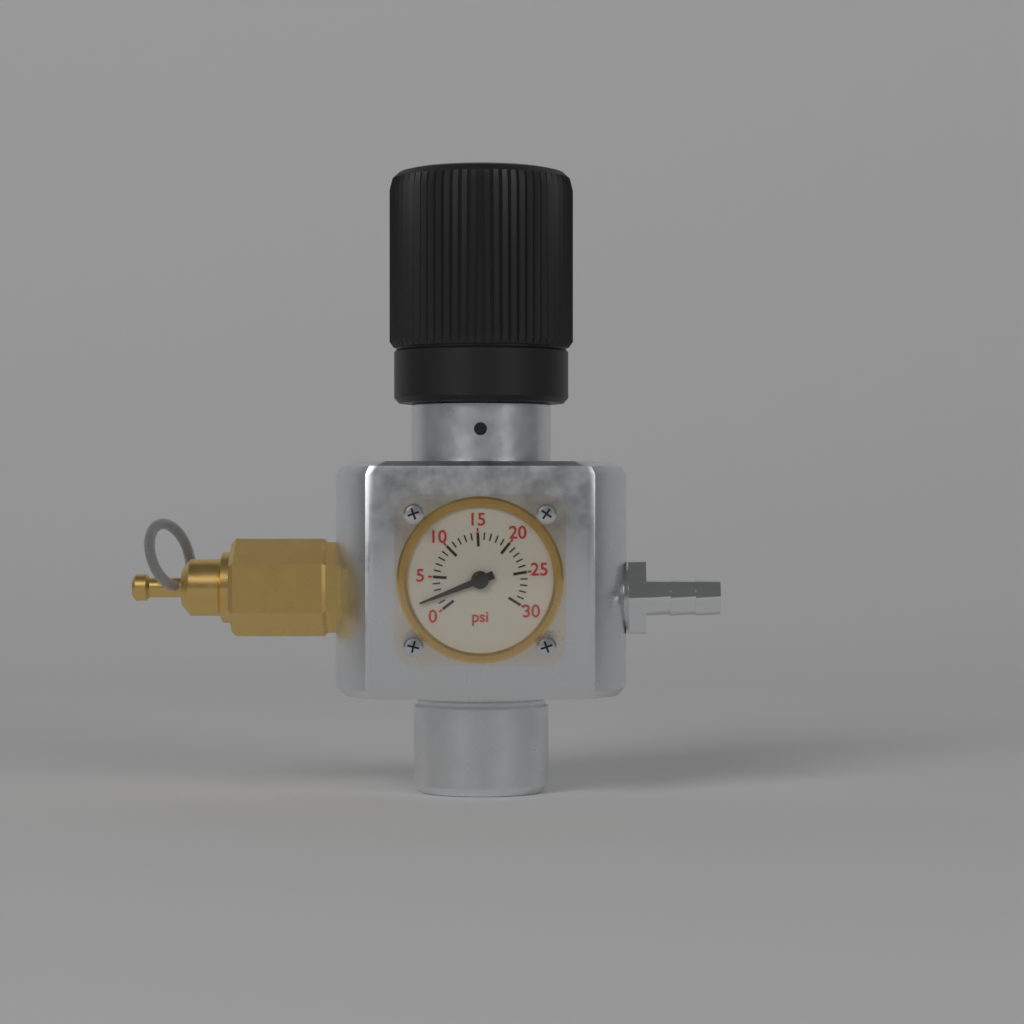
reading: 2 psi
